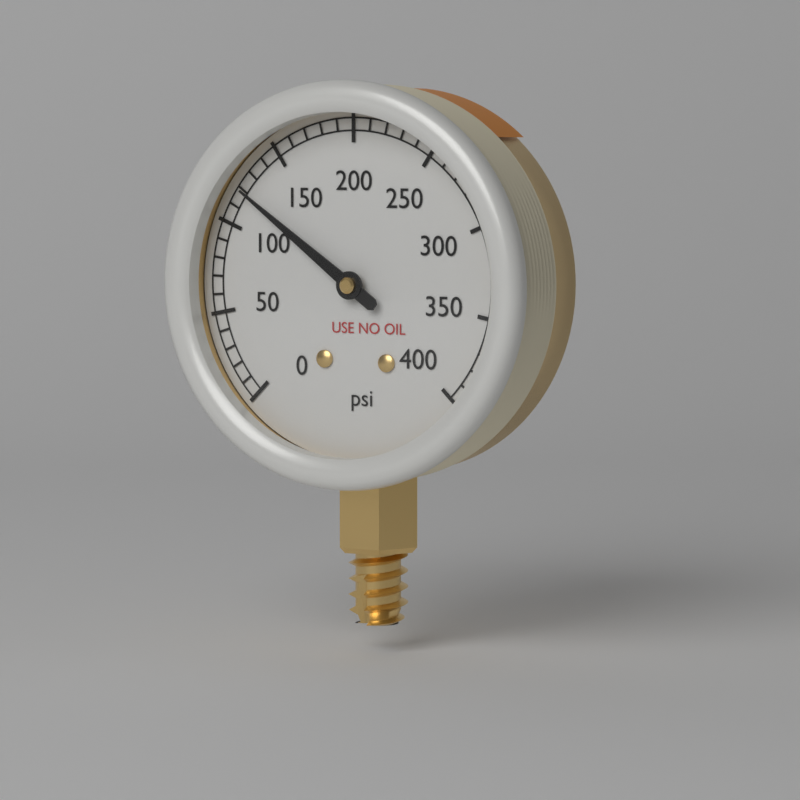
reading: 120 psi
